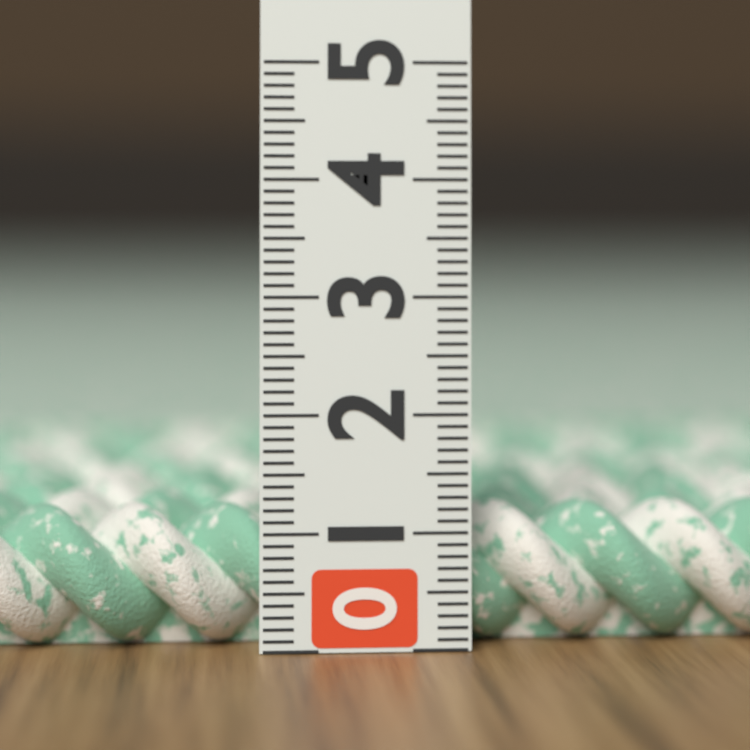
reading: 1.2 (no unit)
